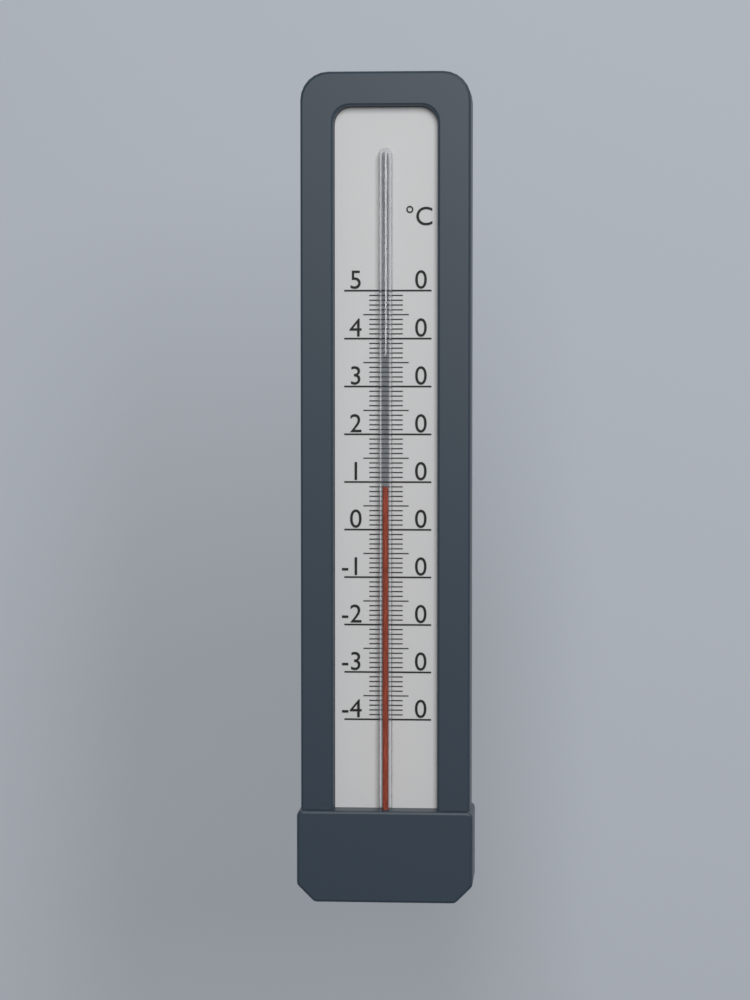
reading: 9 °C
